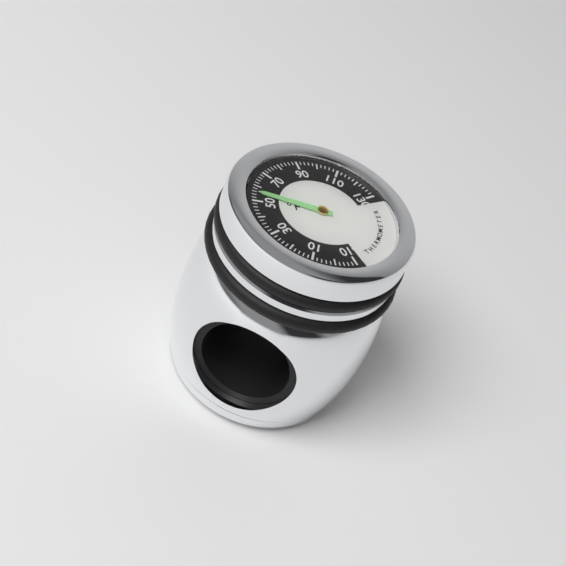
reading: 56 °F
